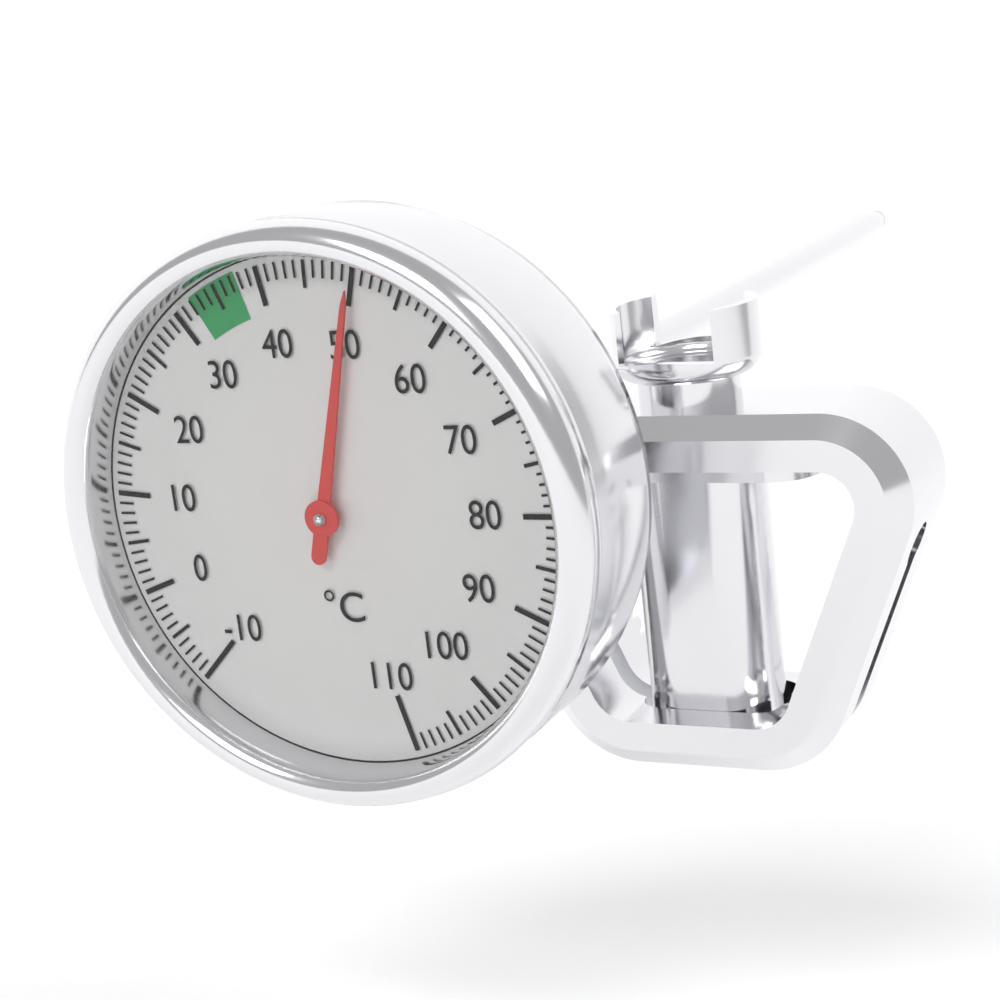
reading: 50 °C
